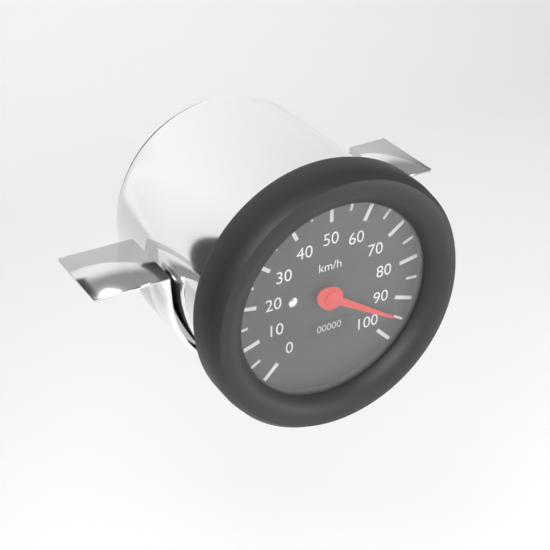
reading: 95 km/h
